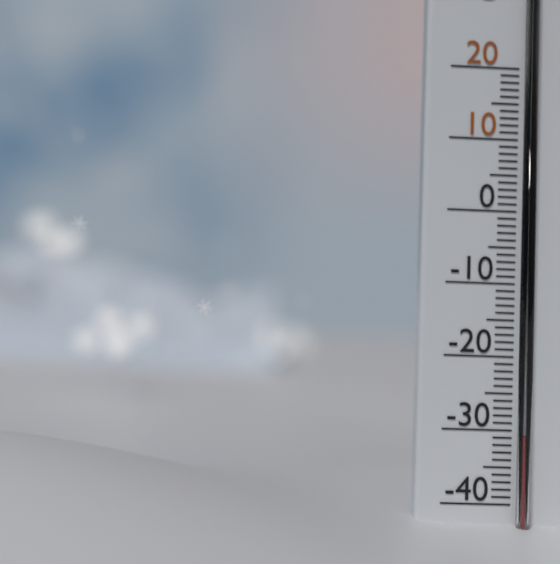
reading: -31 °C
